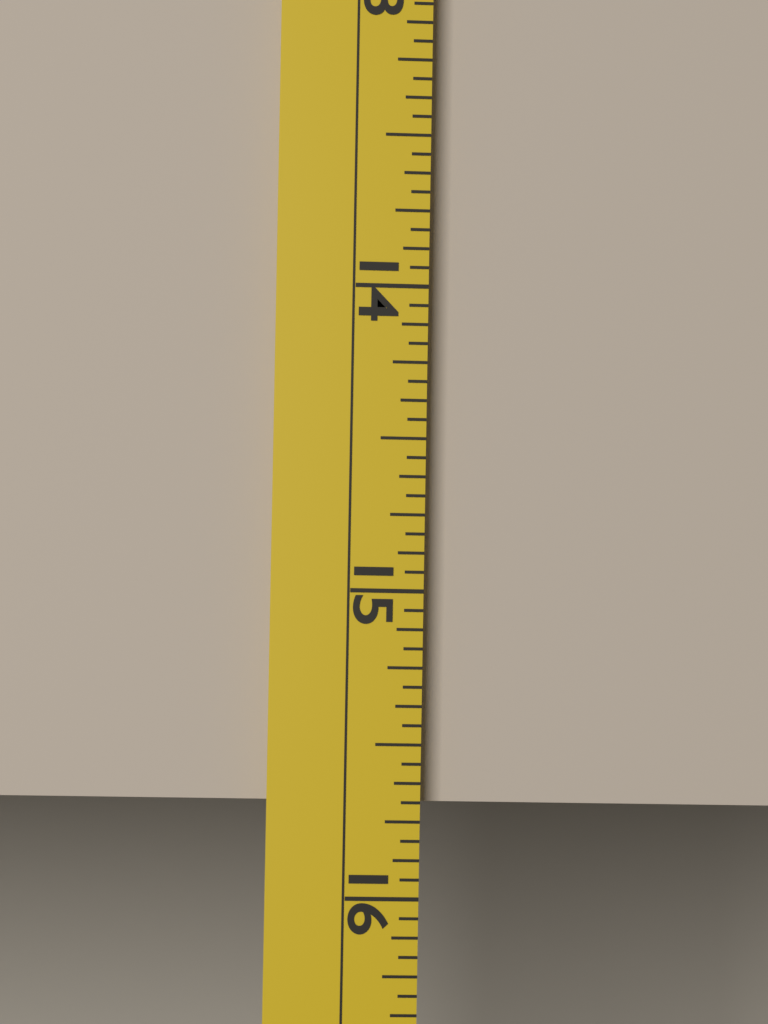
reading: 15.6875 (no unit)
